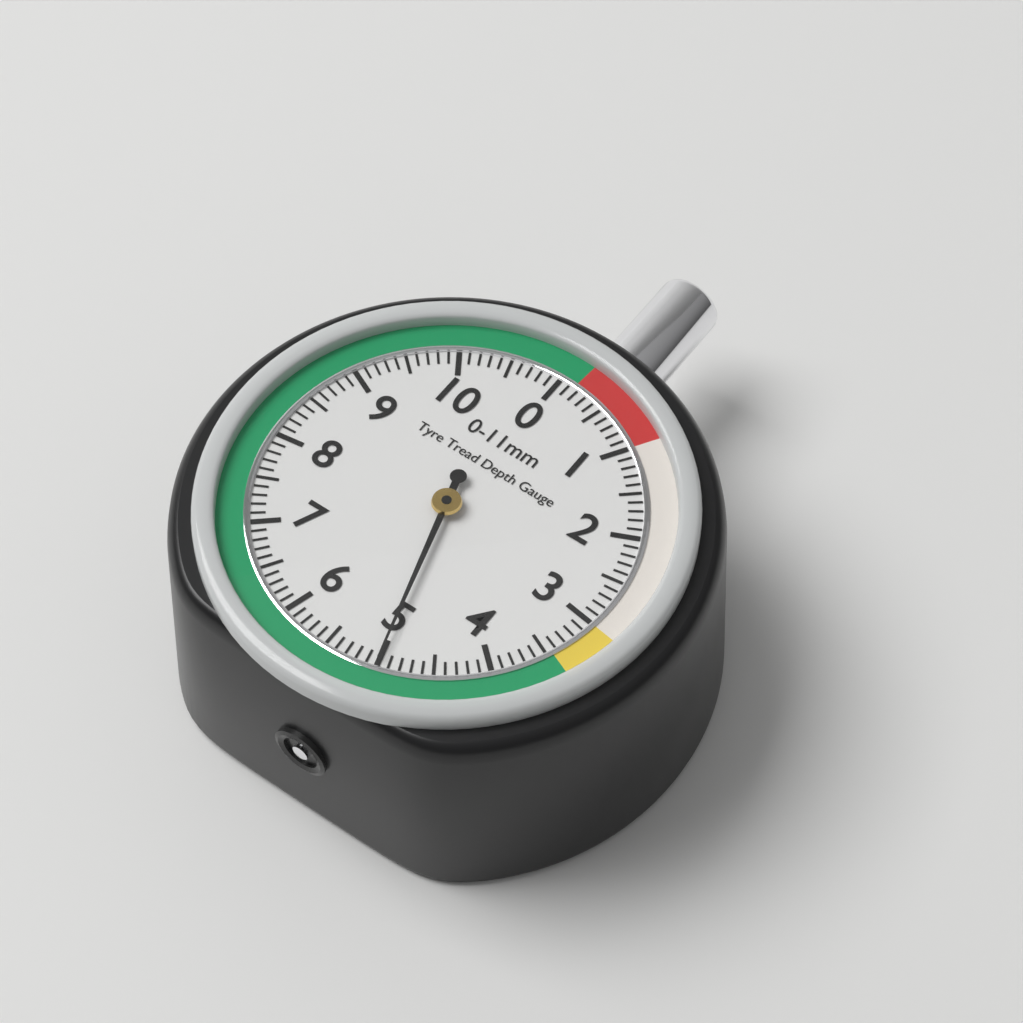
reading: 5.0 mm
